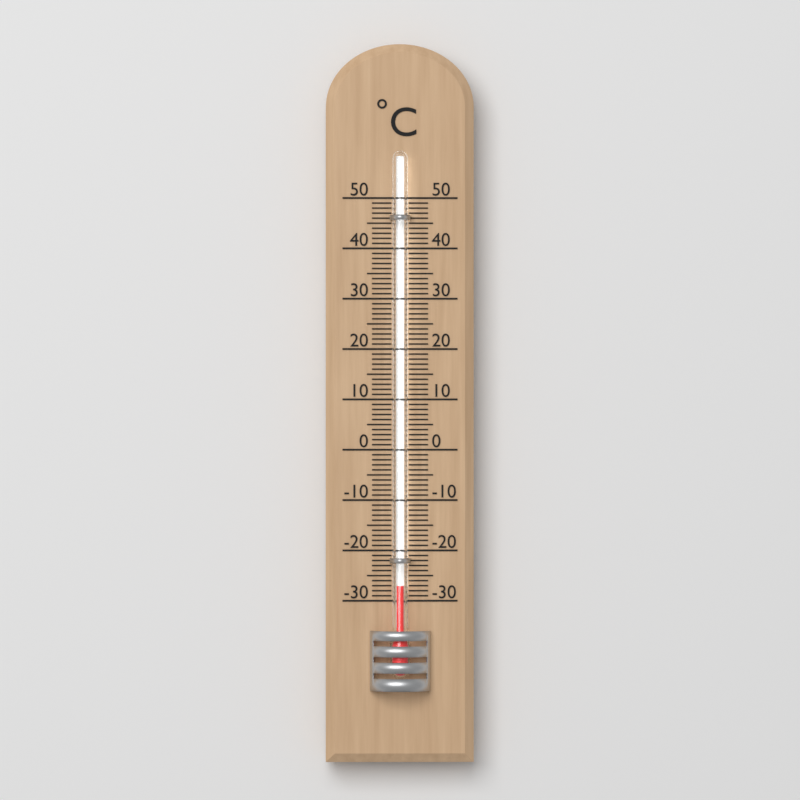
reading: -27 °C
